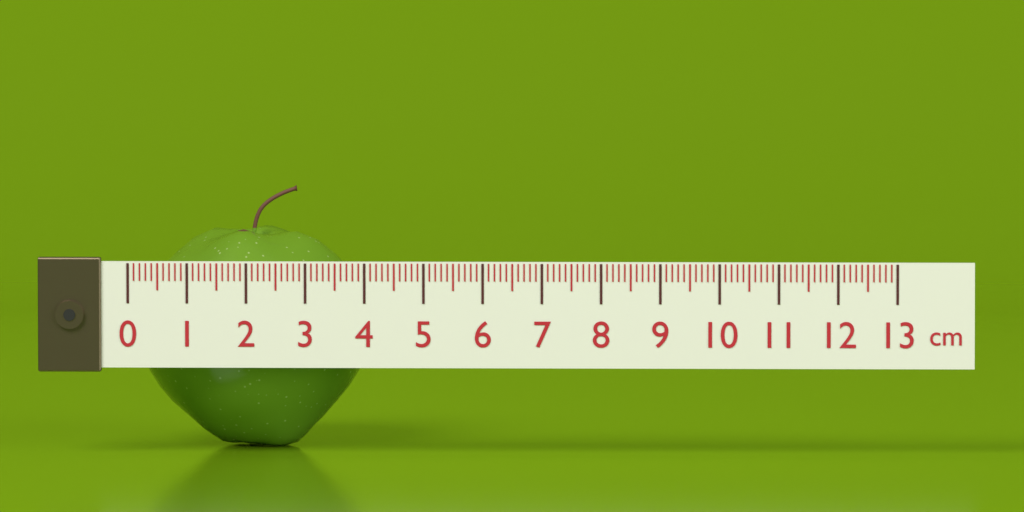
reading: 4.0 cm
